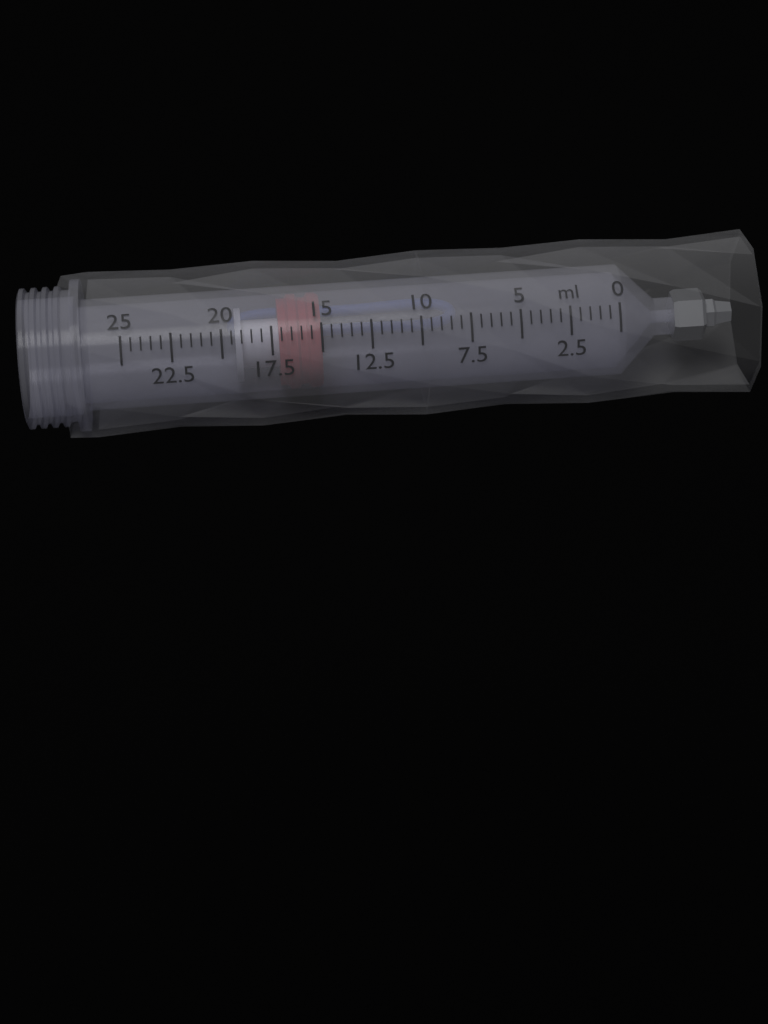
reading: 15.0 ml
